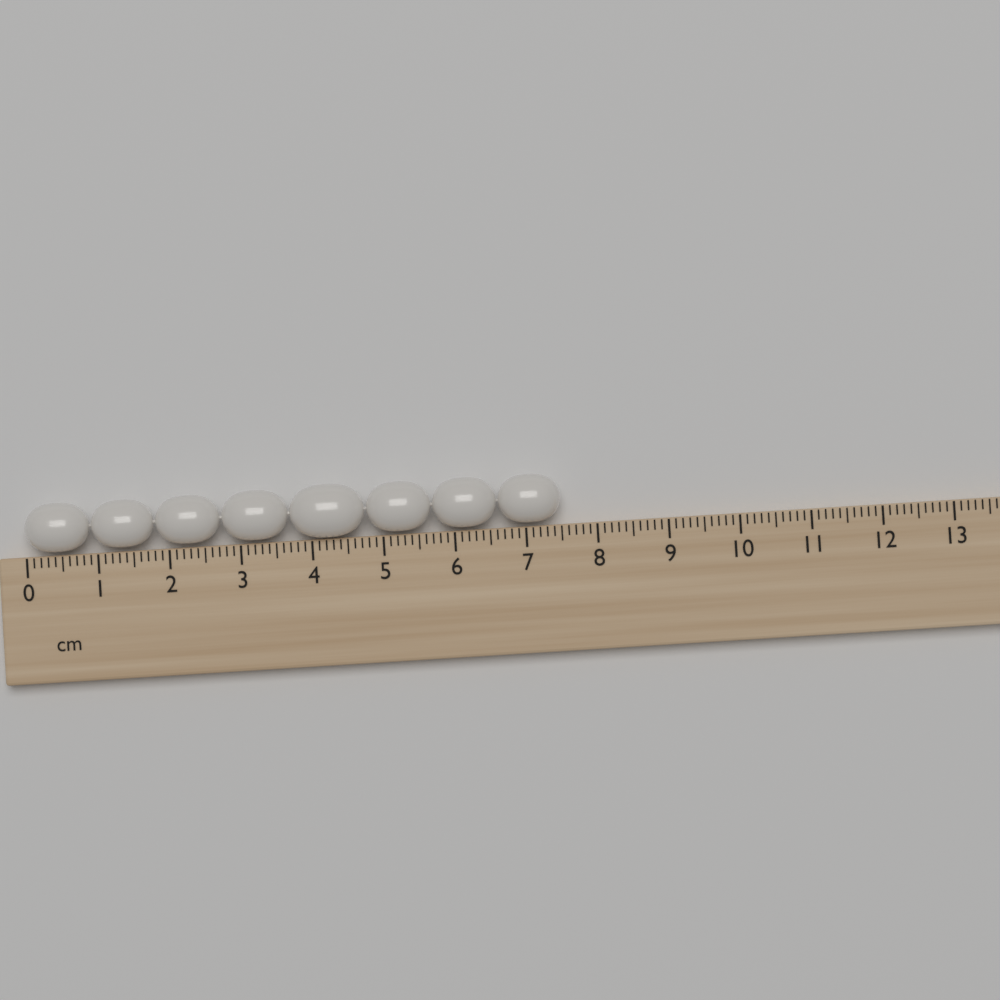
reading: 7.5 cm
